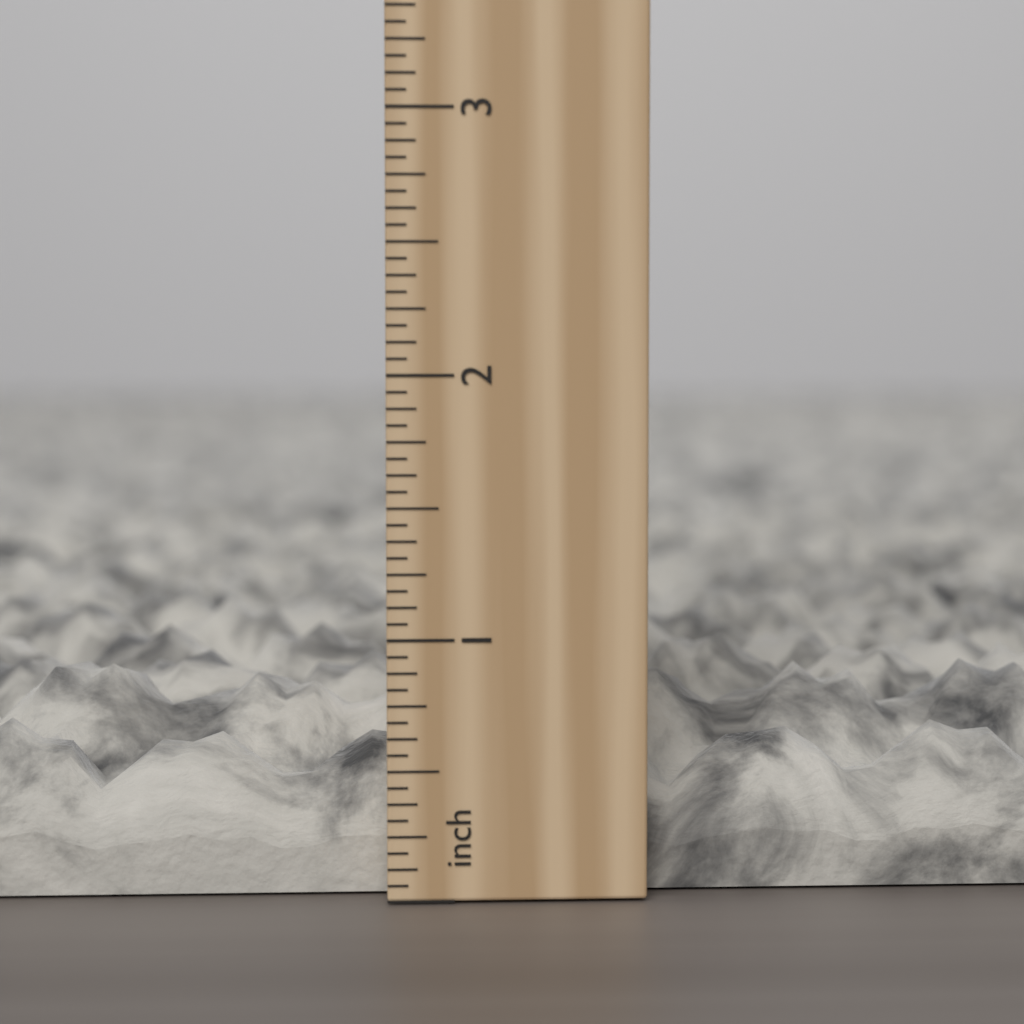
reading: 0.8750 in
